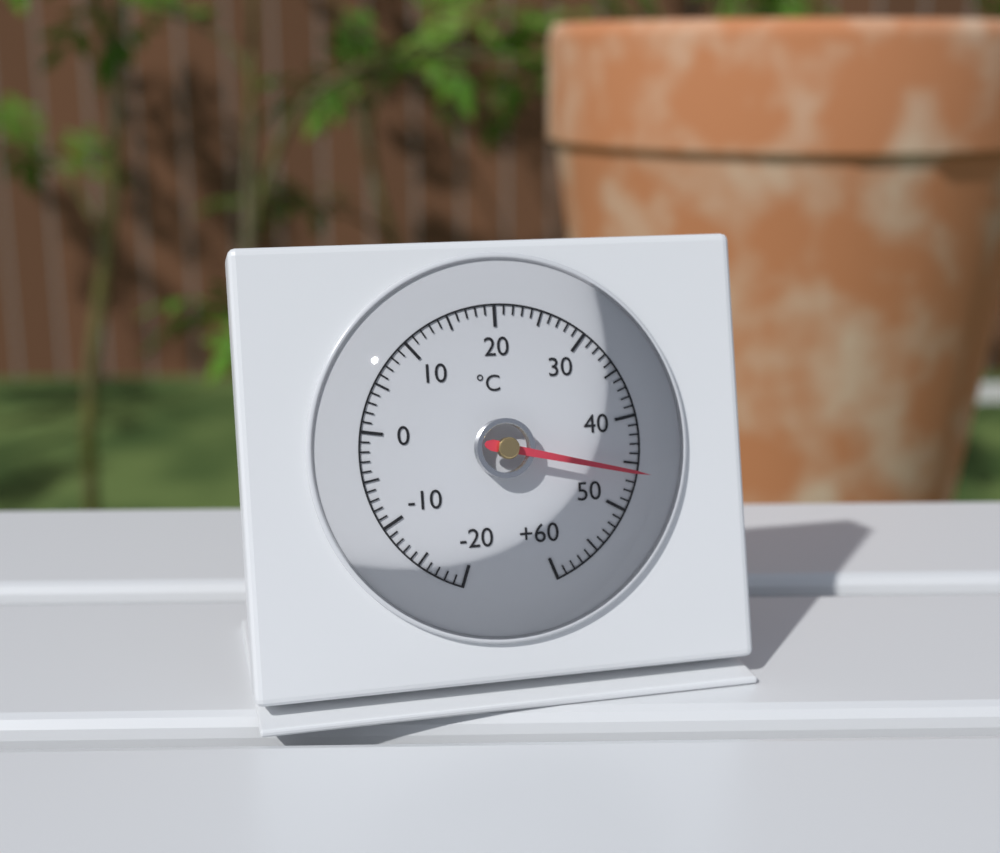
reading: 46 °C
